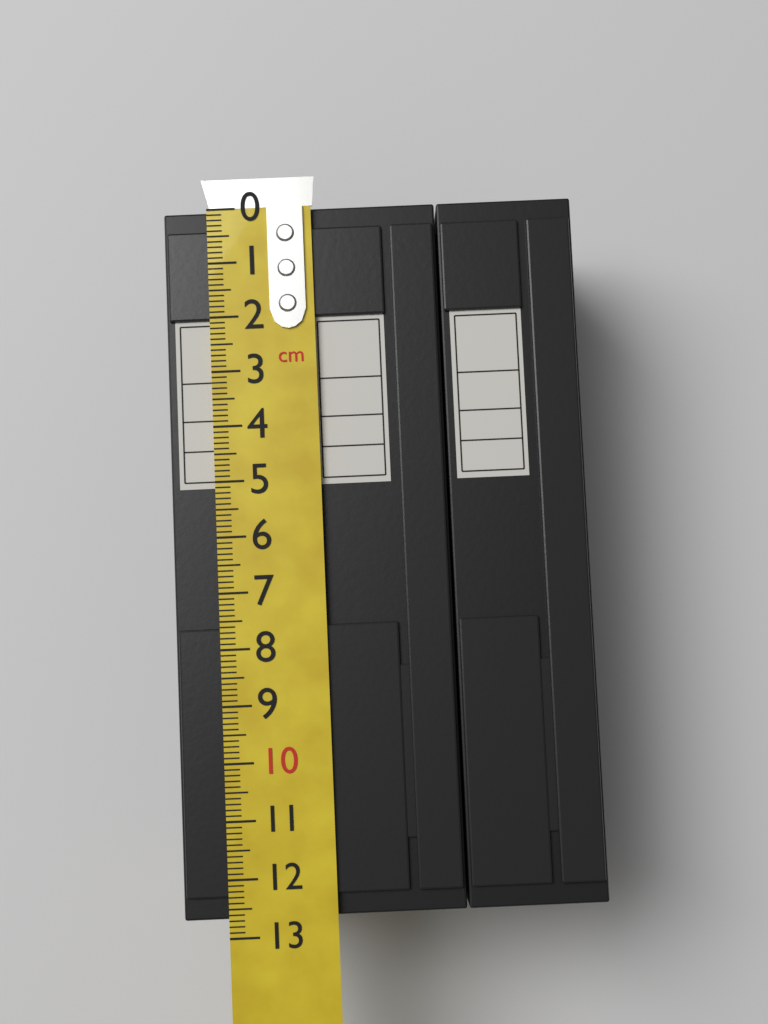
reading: 12.7 cm
